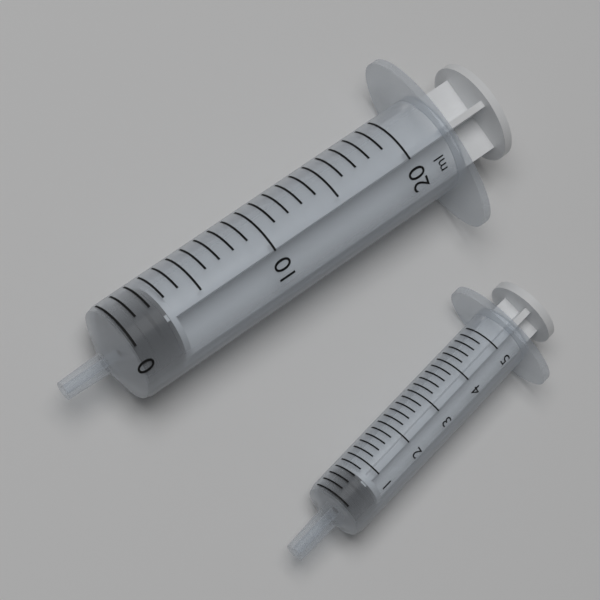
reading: 0 ml
